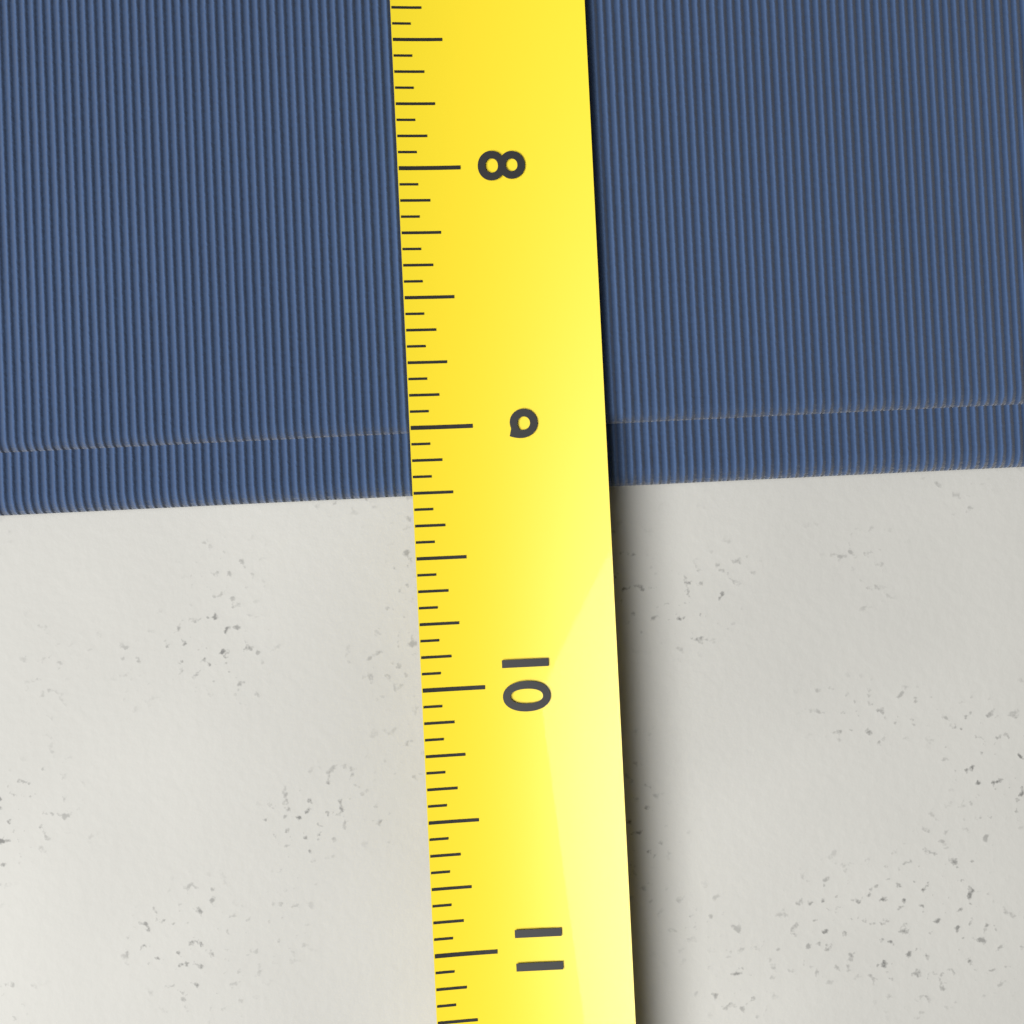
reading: 9.2500 (no unit)
